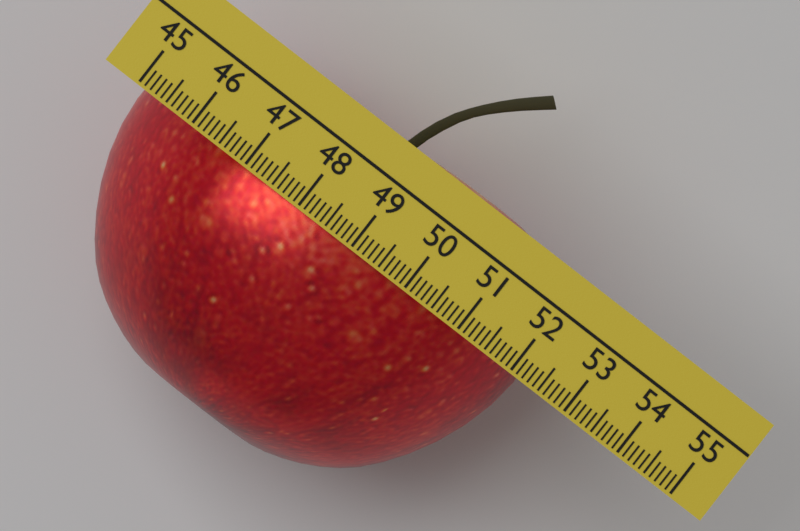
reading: 52.2 (no unit)
